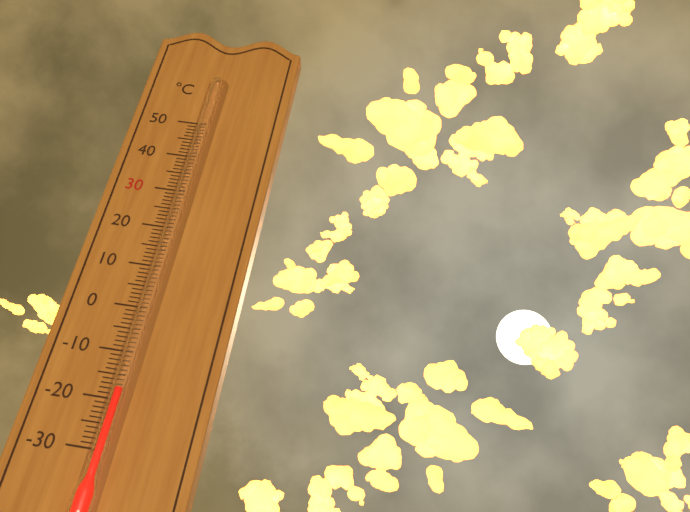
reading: -18 °C
